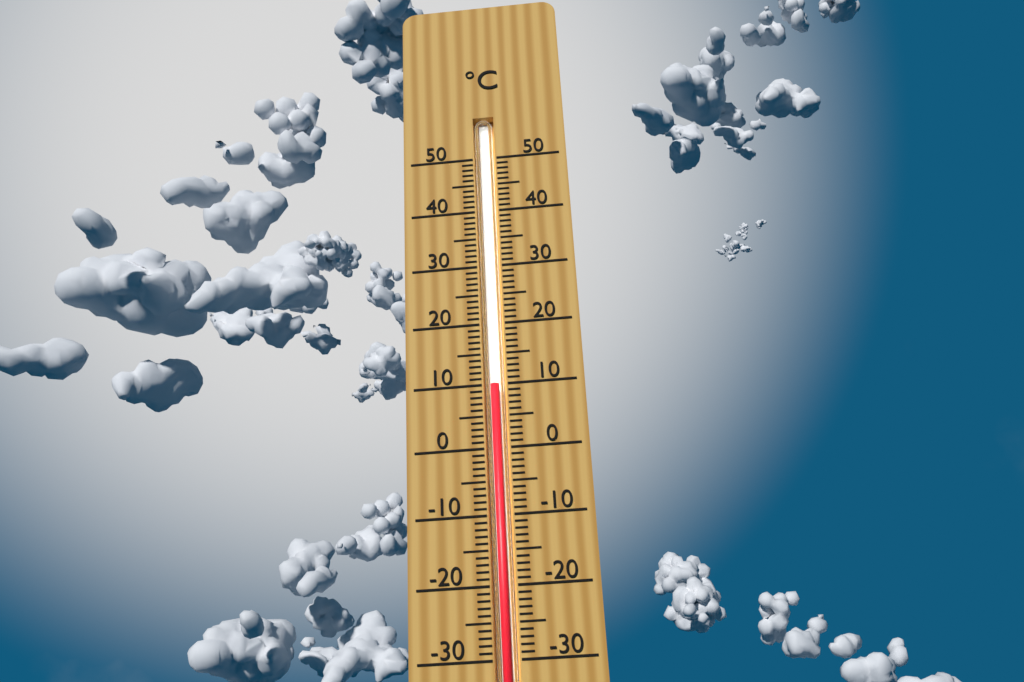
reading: 10 °C
